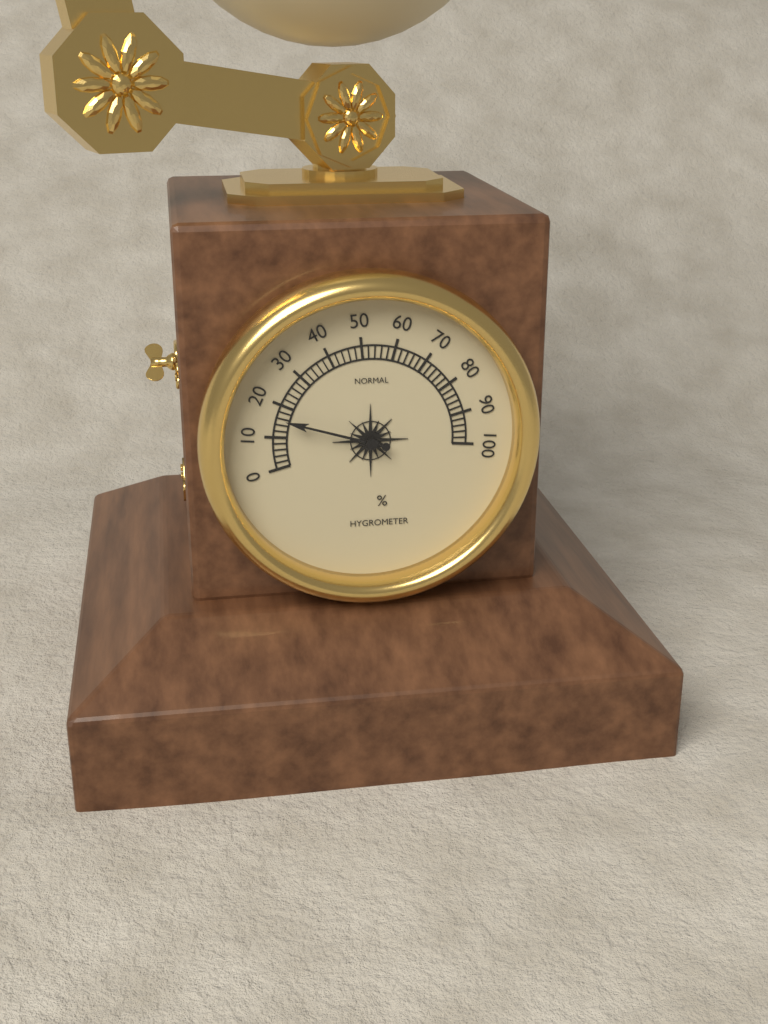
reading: 16 %
